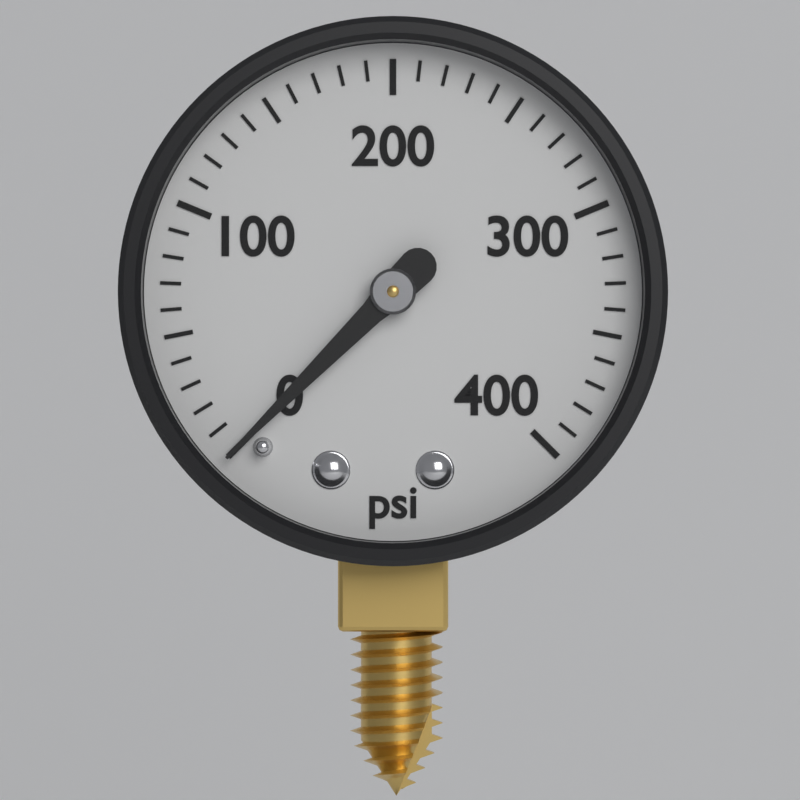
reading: 0 psi
